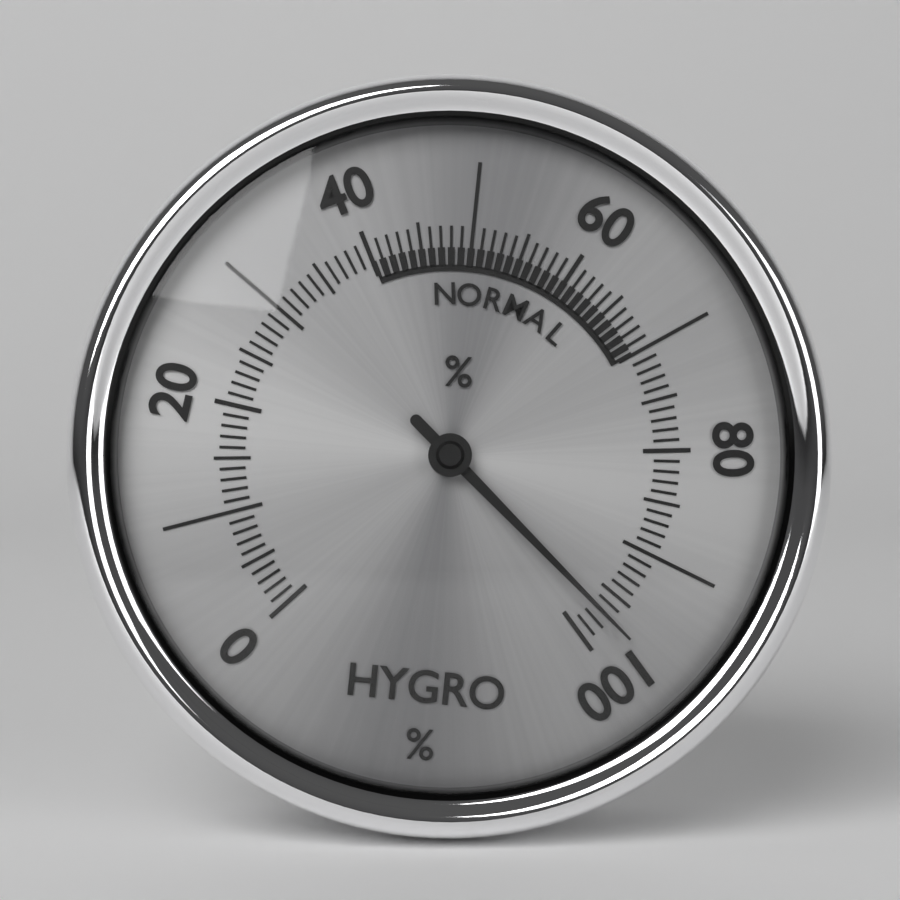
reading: 97 %
